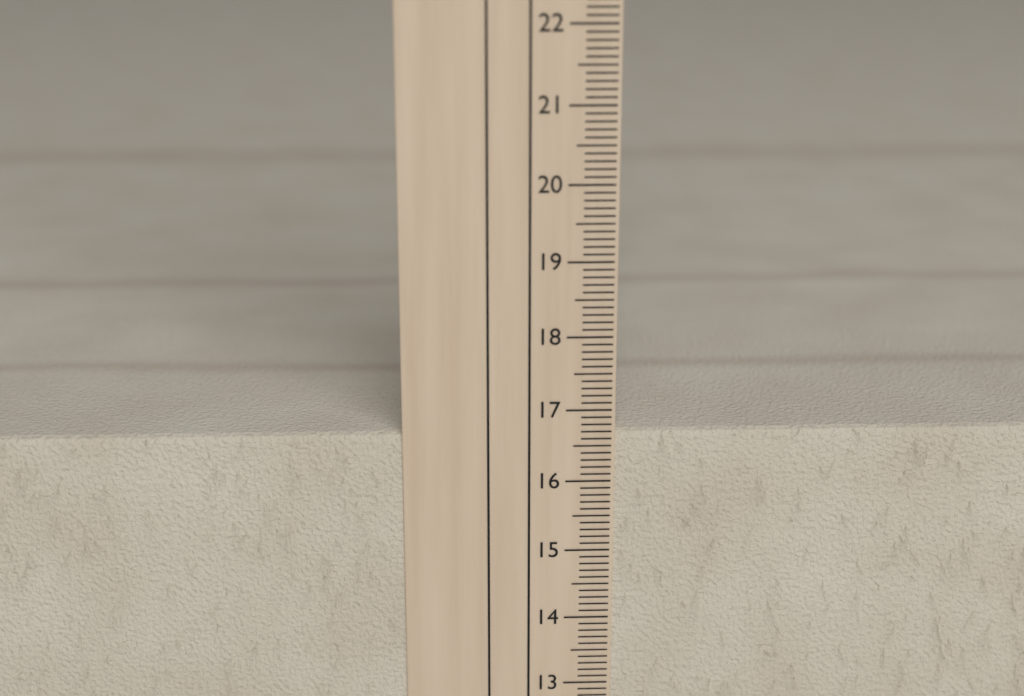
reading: 16.7 cm
